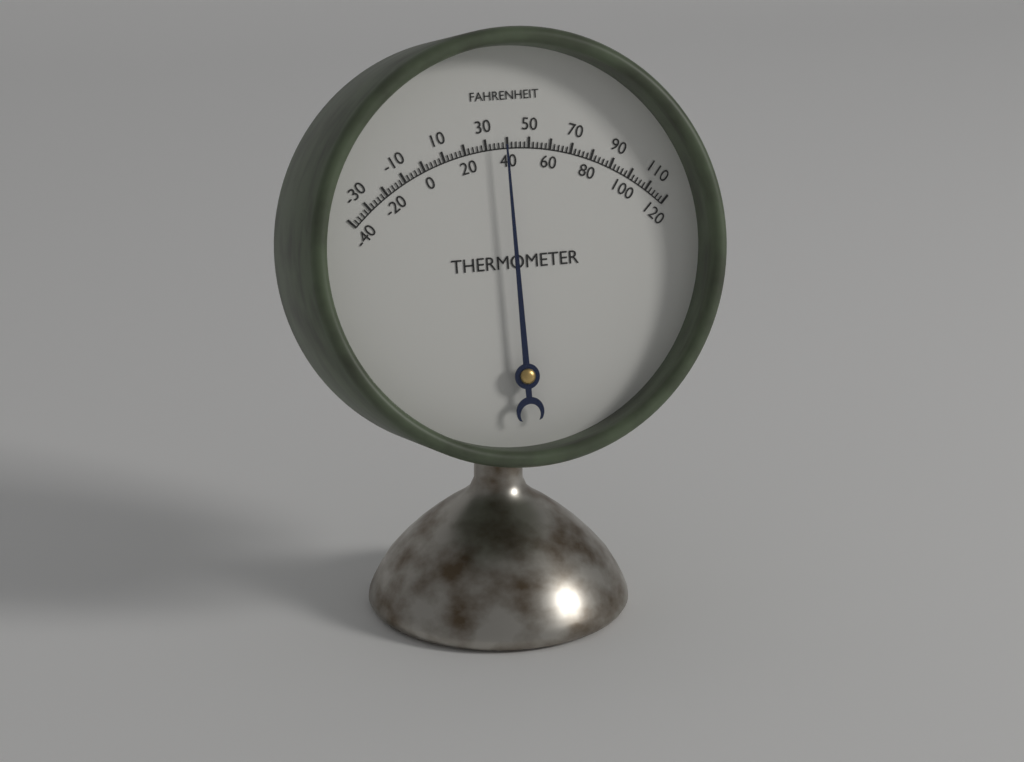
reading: 38 °F
